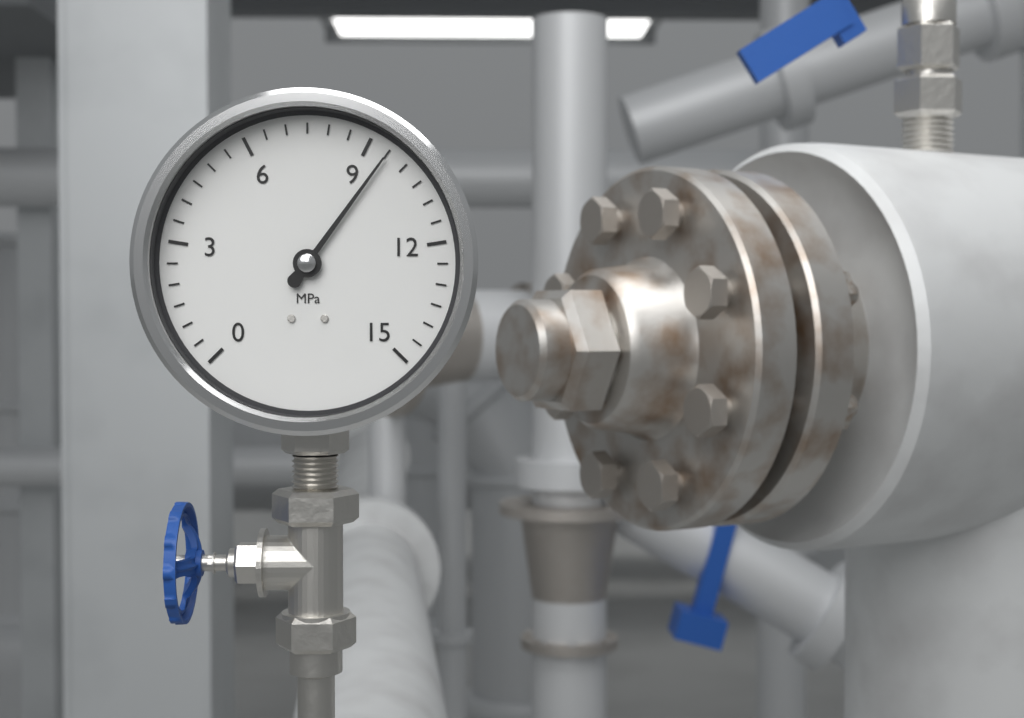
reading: 9.5 MPa
